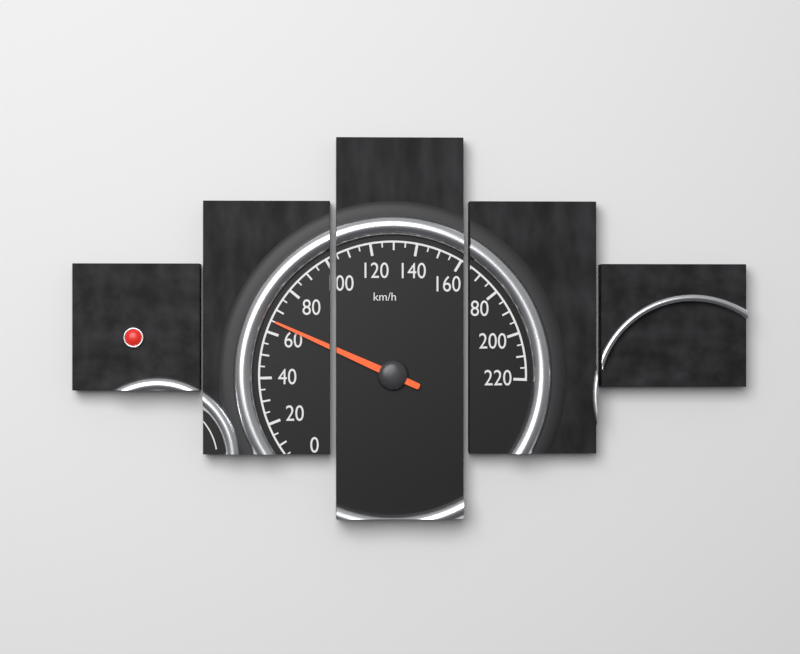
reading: 65 km/h
